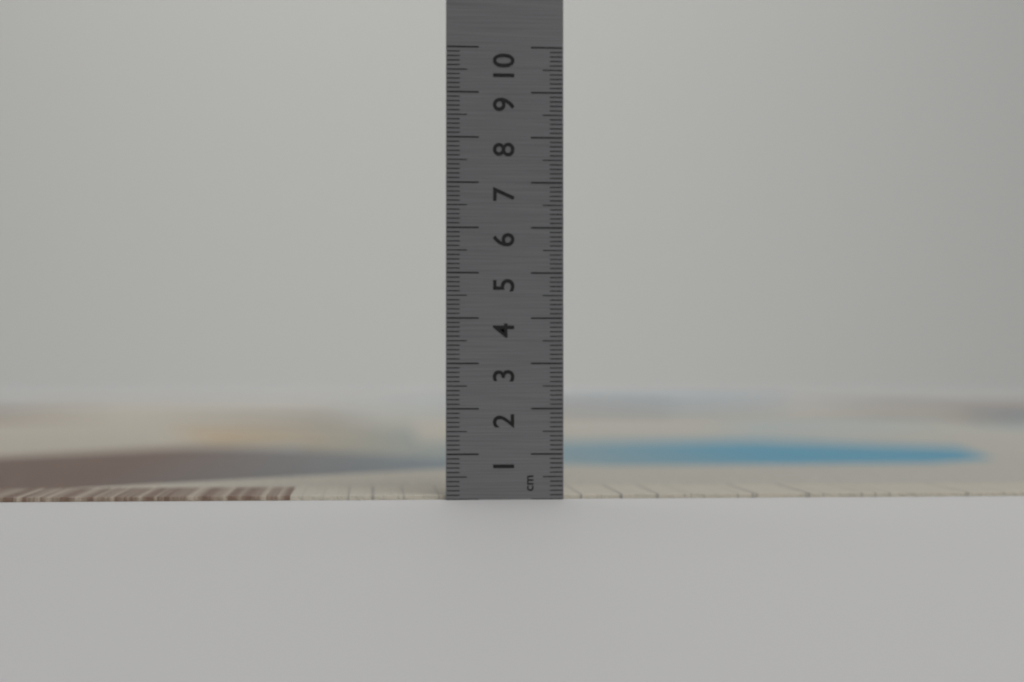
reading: 0.1 cm
